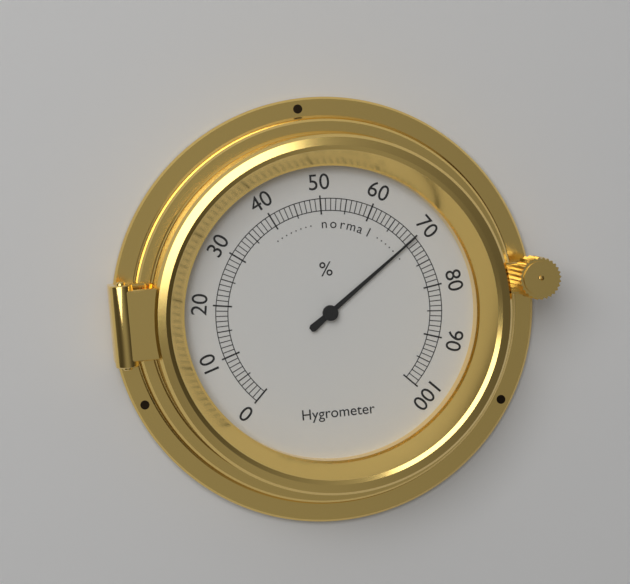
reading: 70 %
